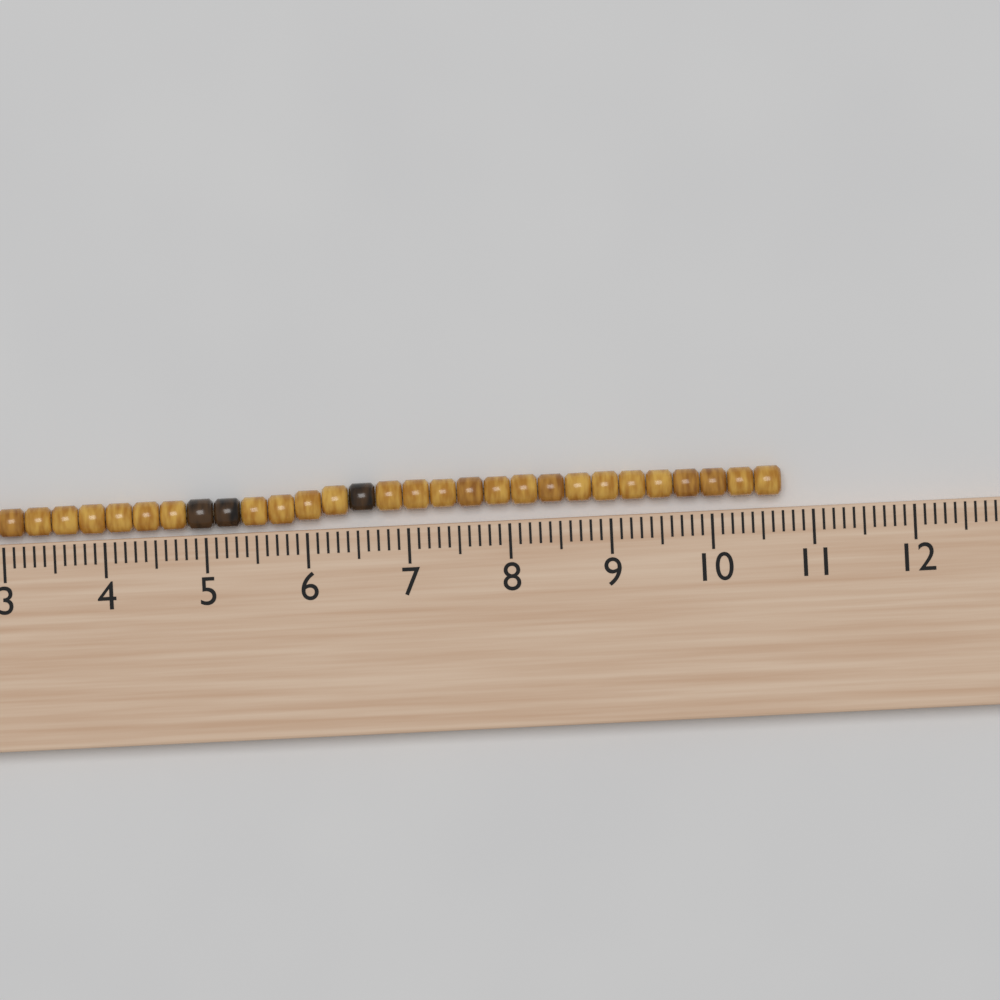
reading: 10.7 cm
